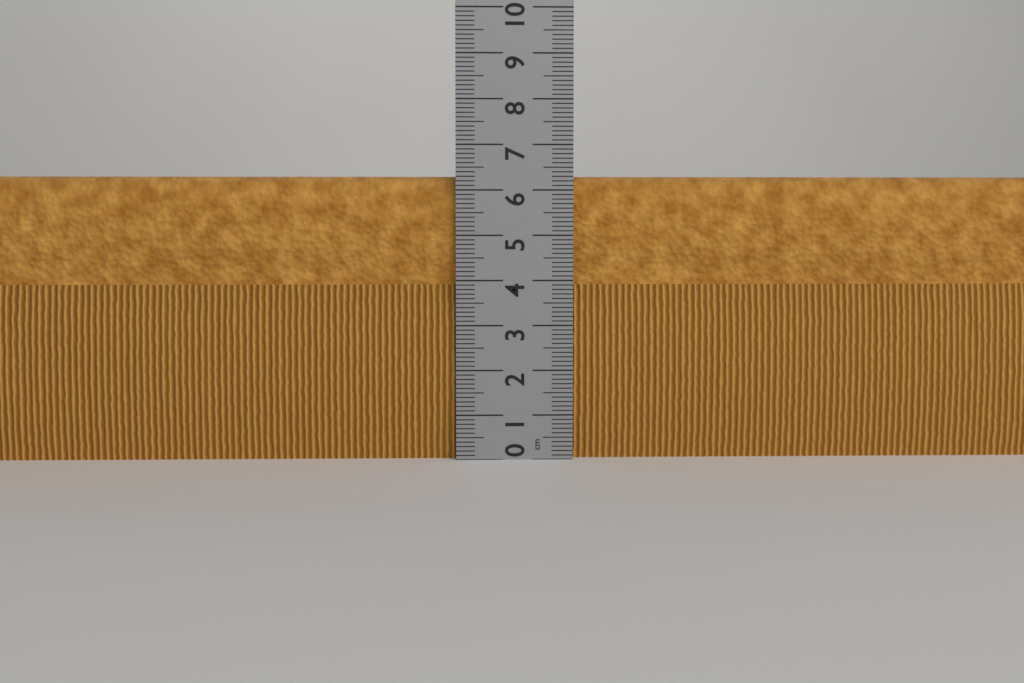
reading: 6.3 cm
